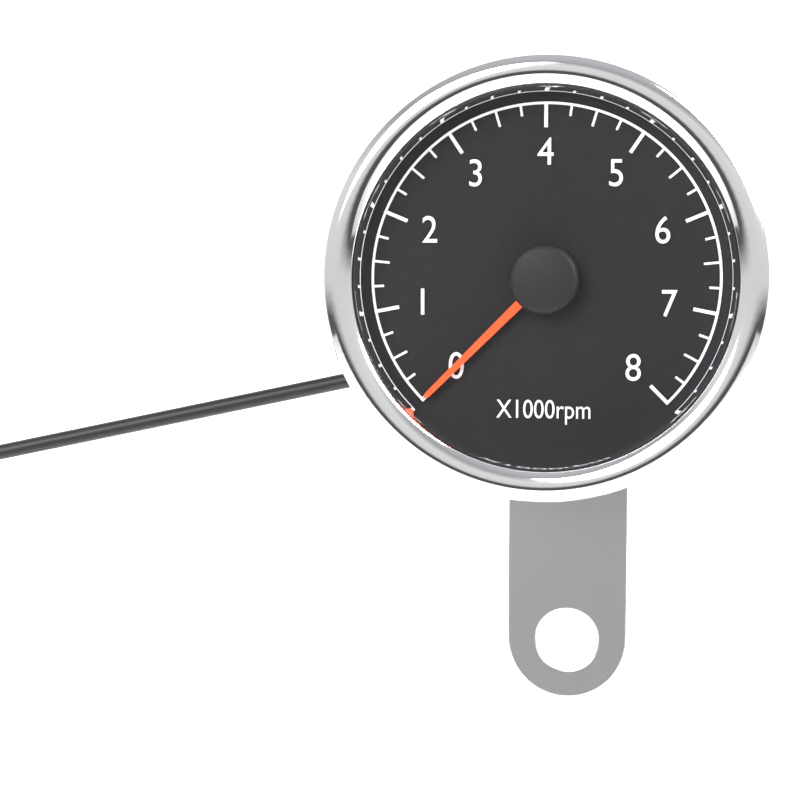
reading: 0 rpm
